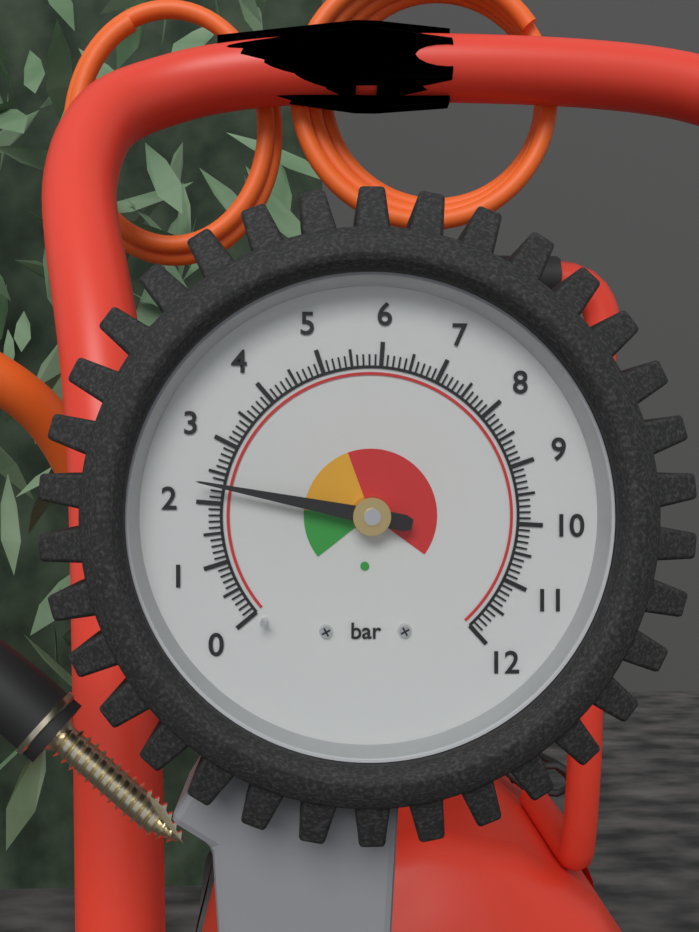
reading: 2.3 bar
